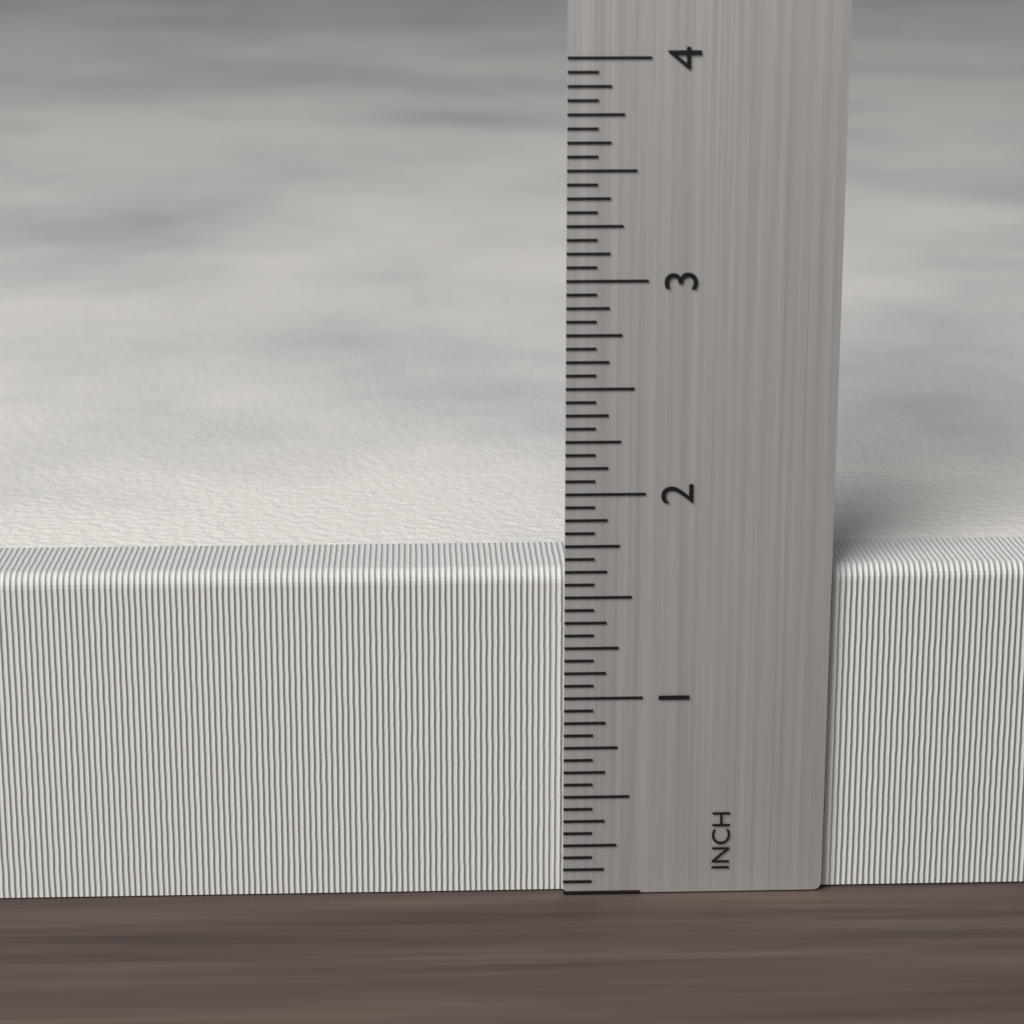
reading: 1.6250 inch
